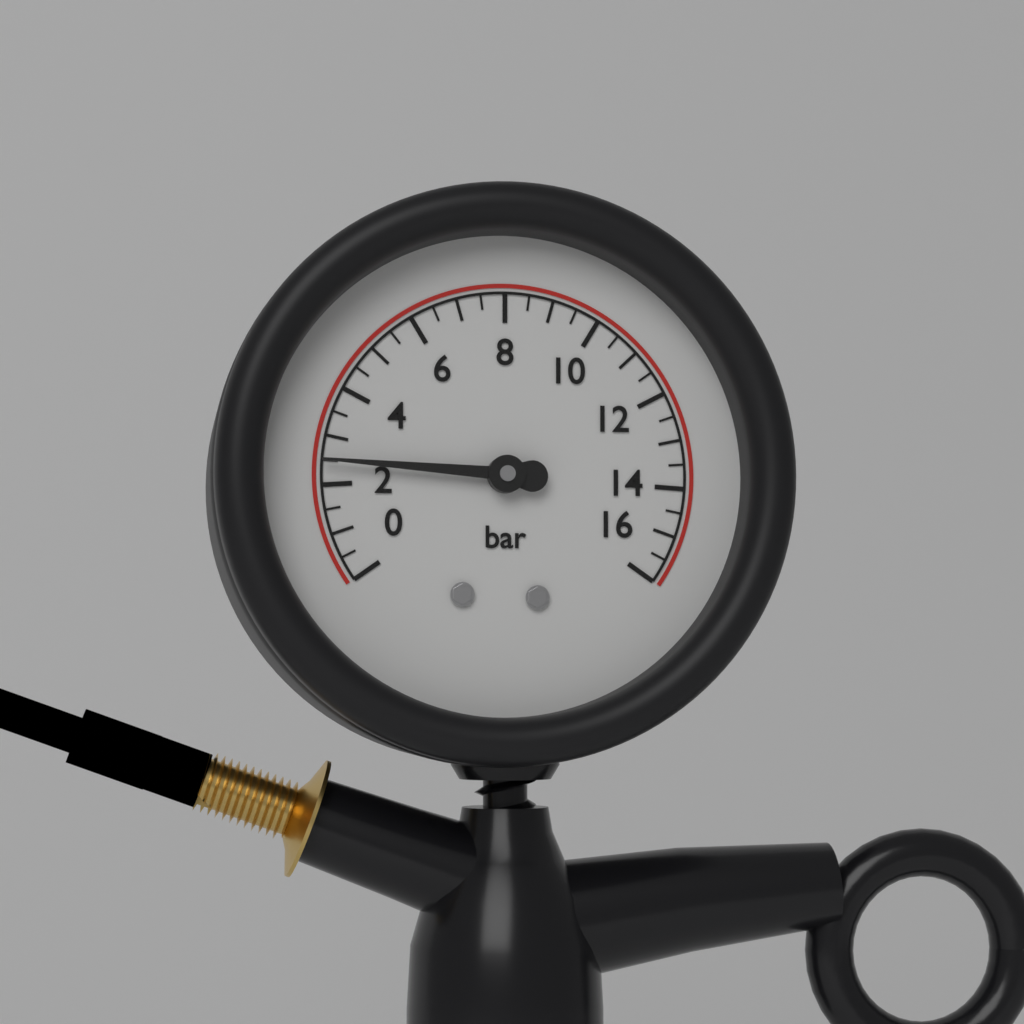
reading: 2.5 bar
